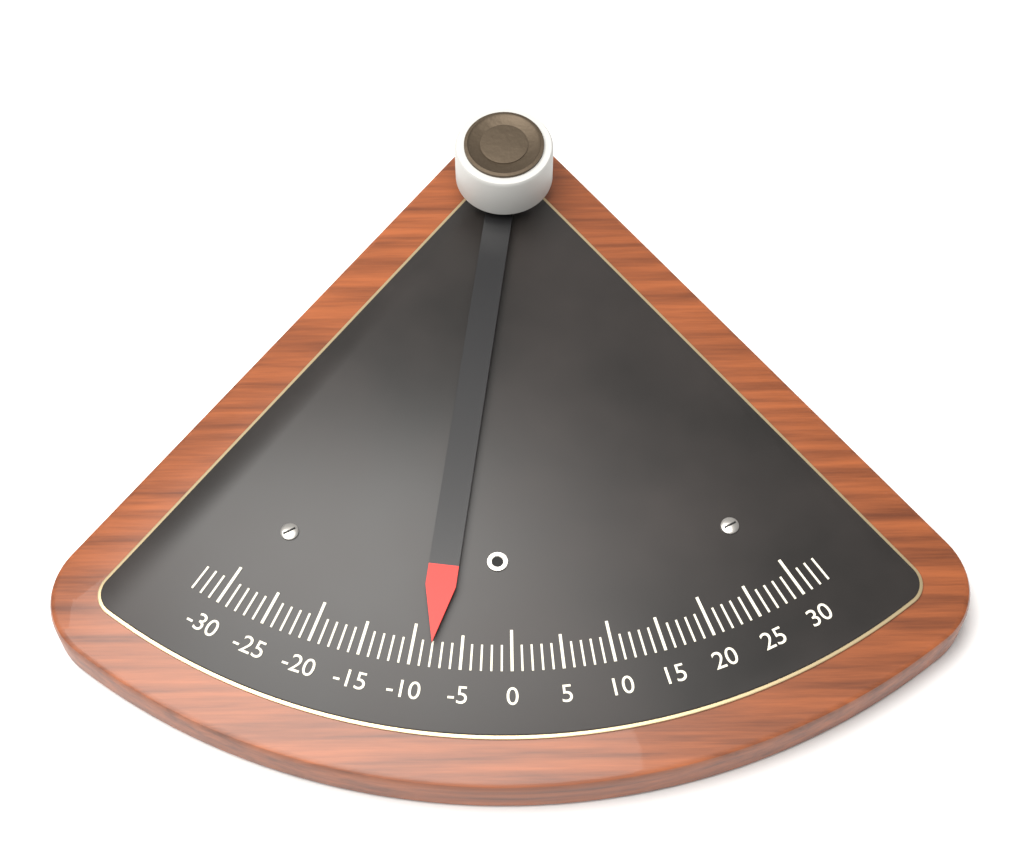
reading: -8 (no unit)
